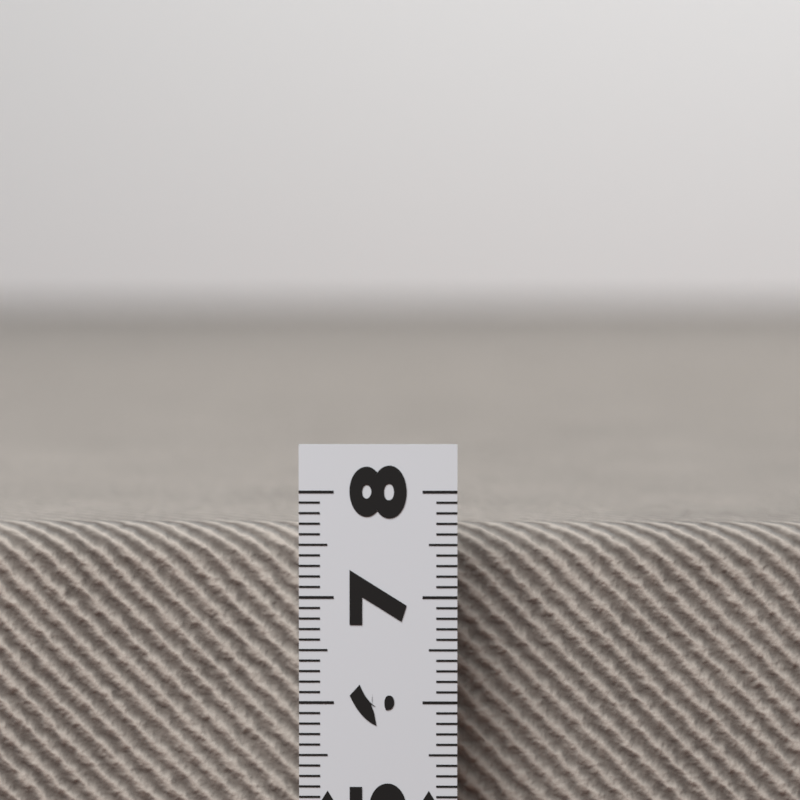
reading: 7.6 (no unit)
